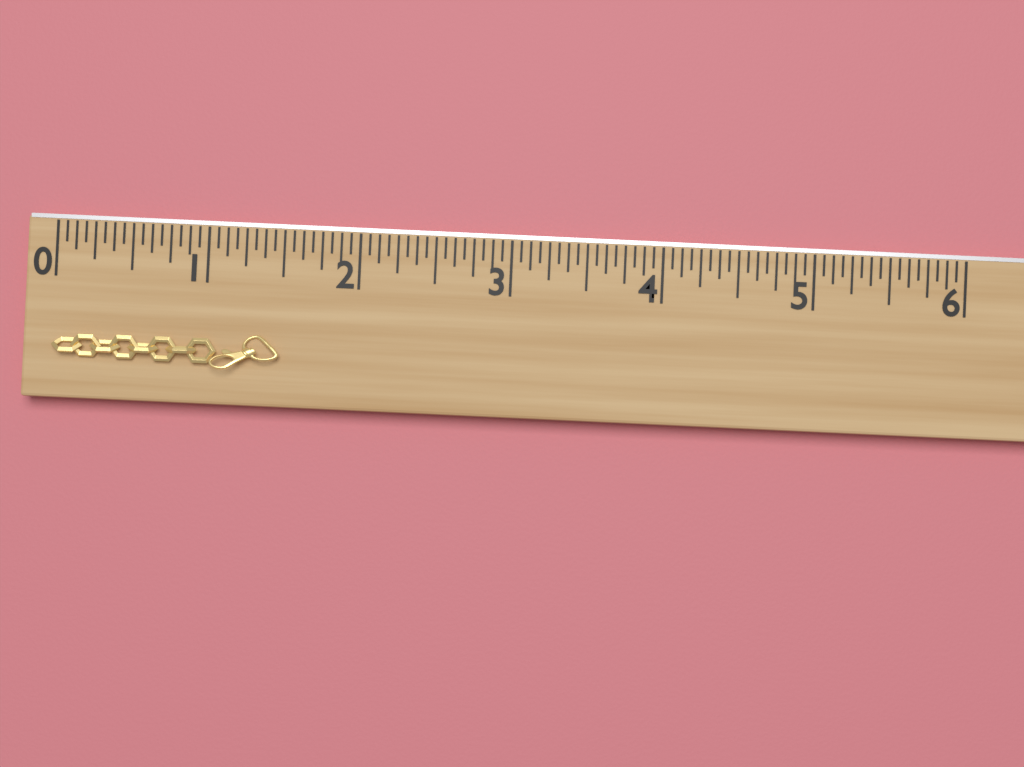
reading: 1.5000 (no unit)
